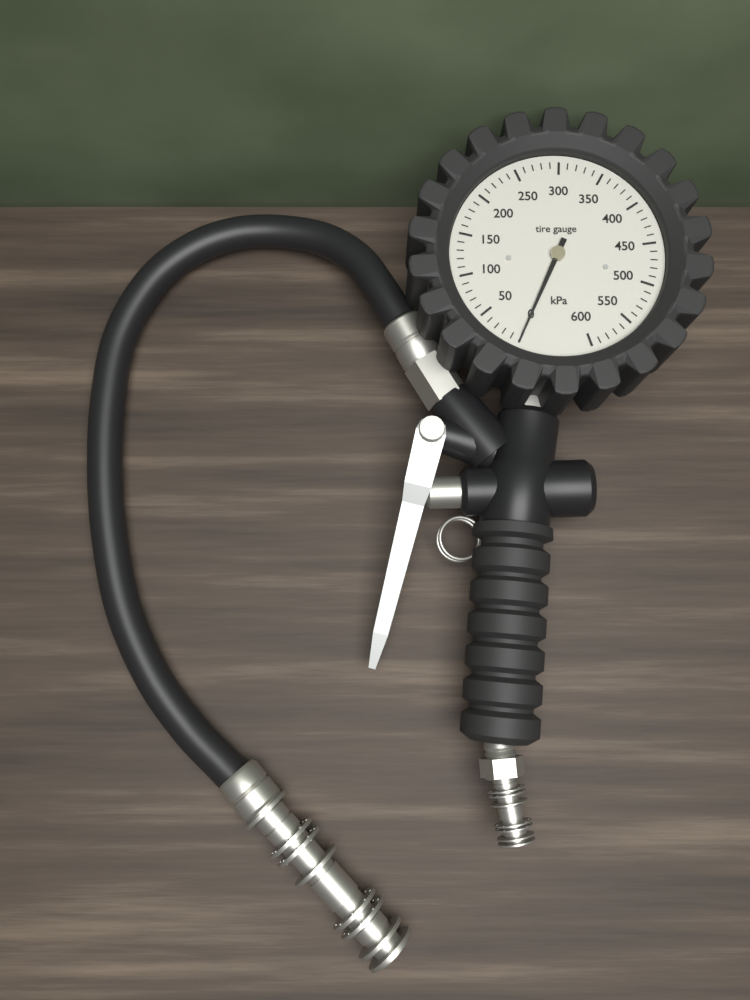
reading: 0 kPa
